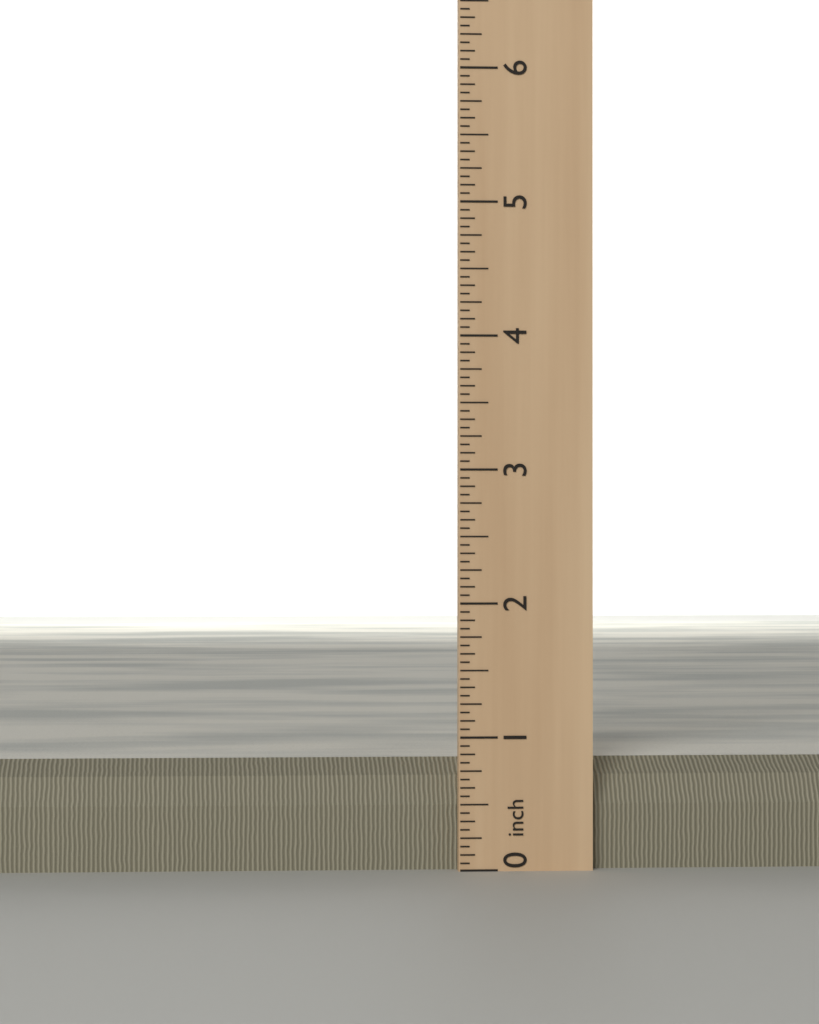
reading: 0.8125 inch
